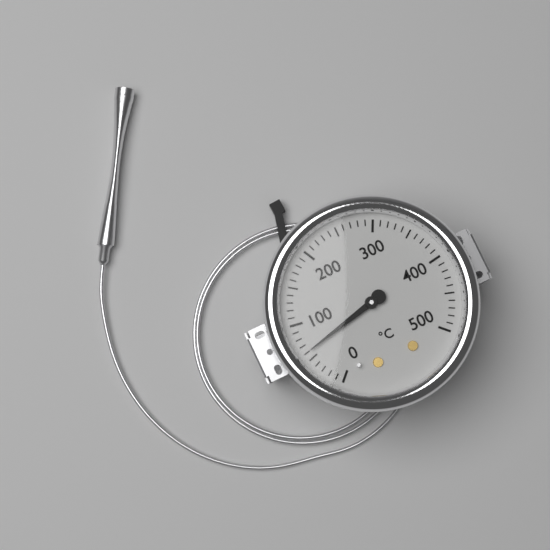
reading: 60 °C
